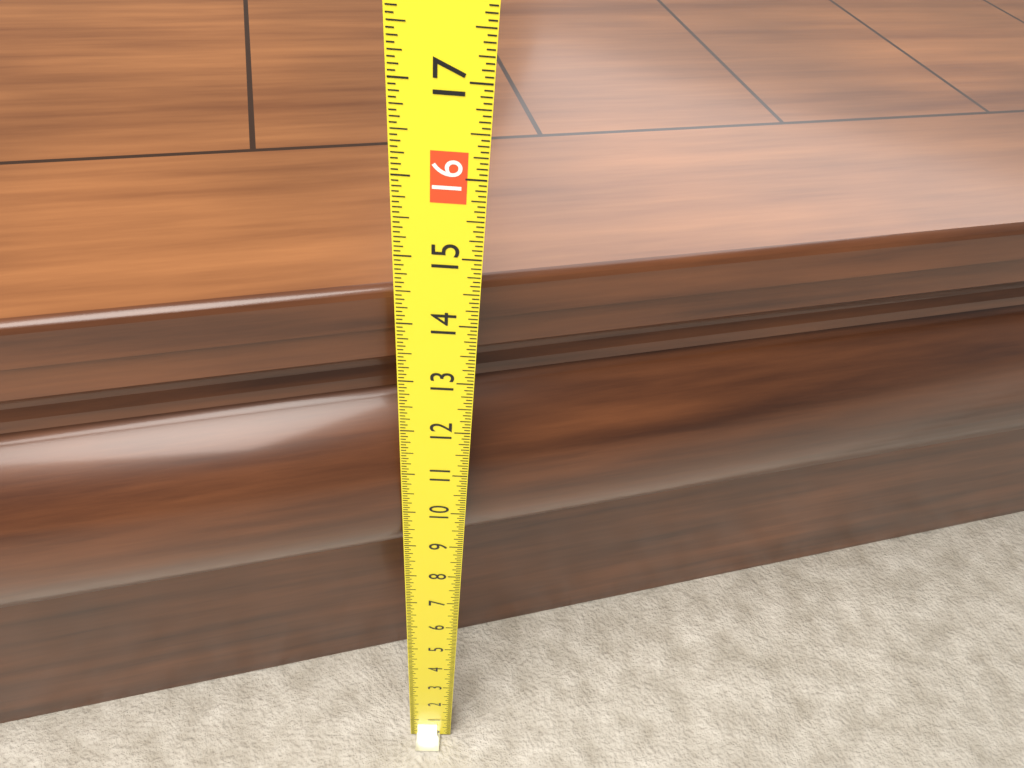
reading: 14.1250 (no unit)
